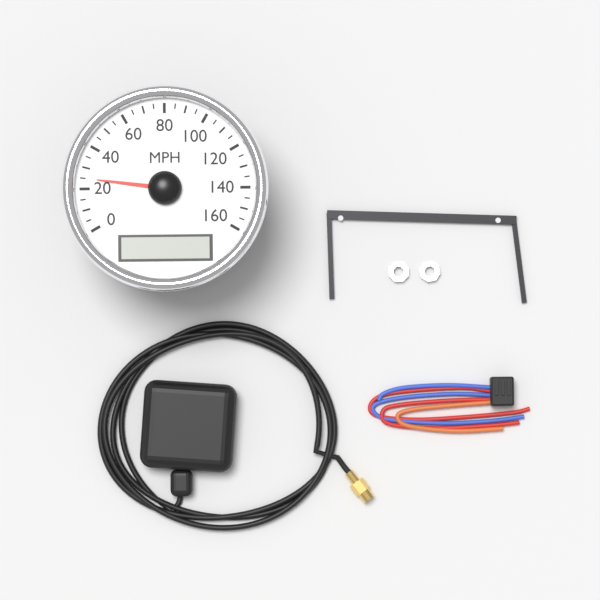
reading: 25 MPH
